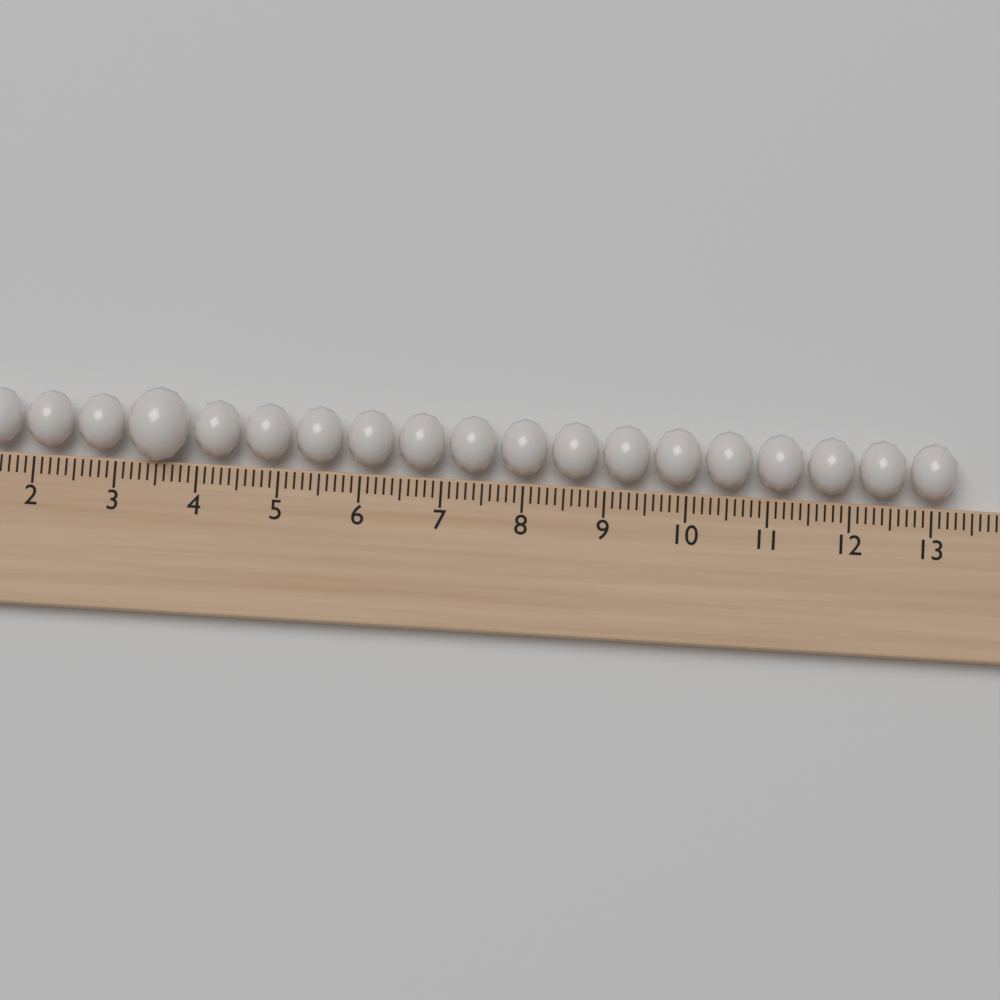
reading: 13.3 (no unit)
